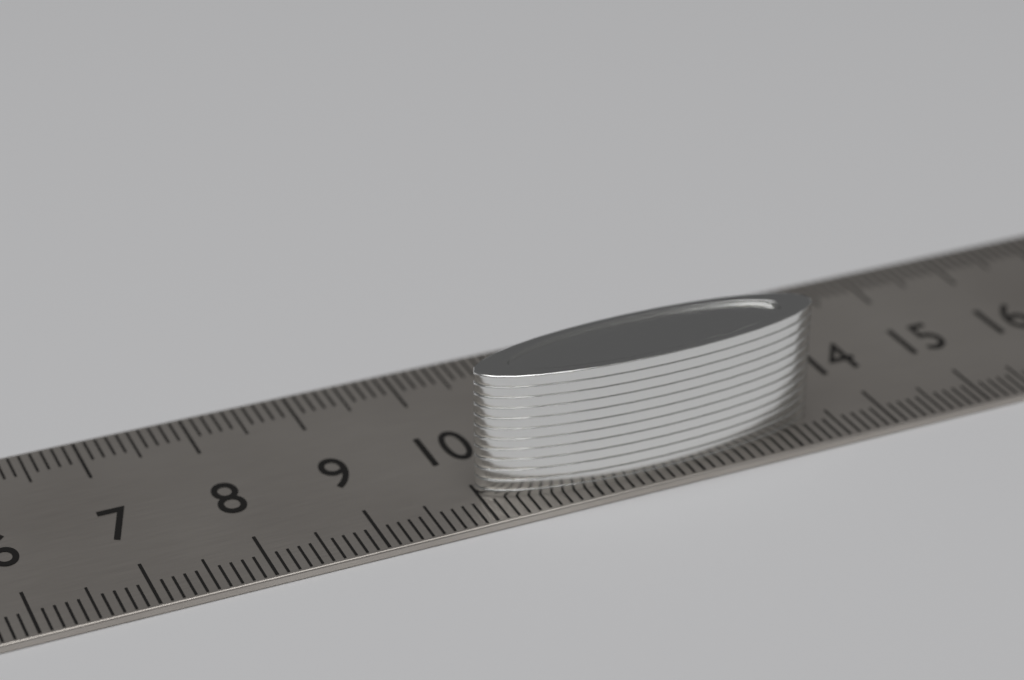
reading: 13.3 cm
